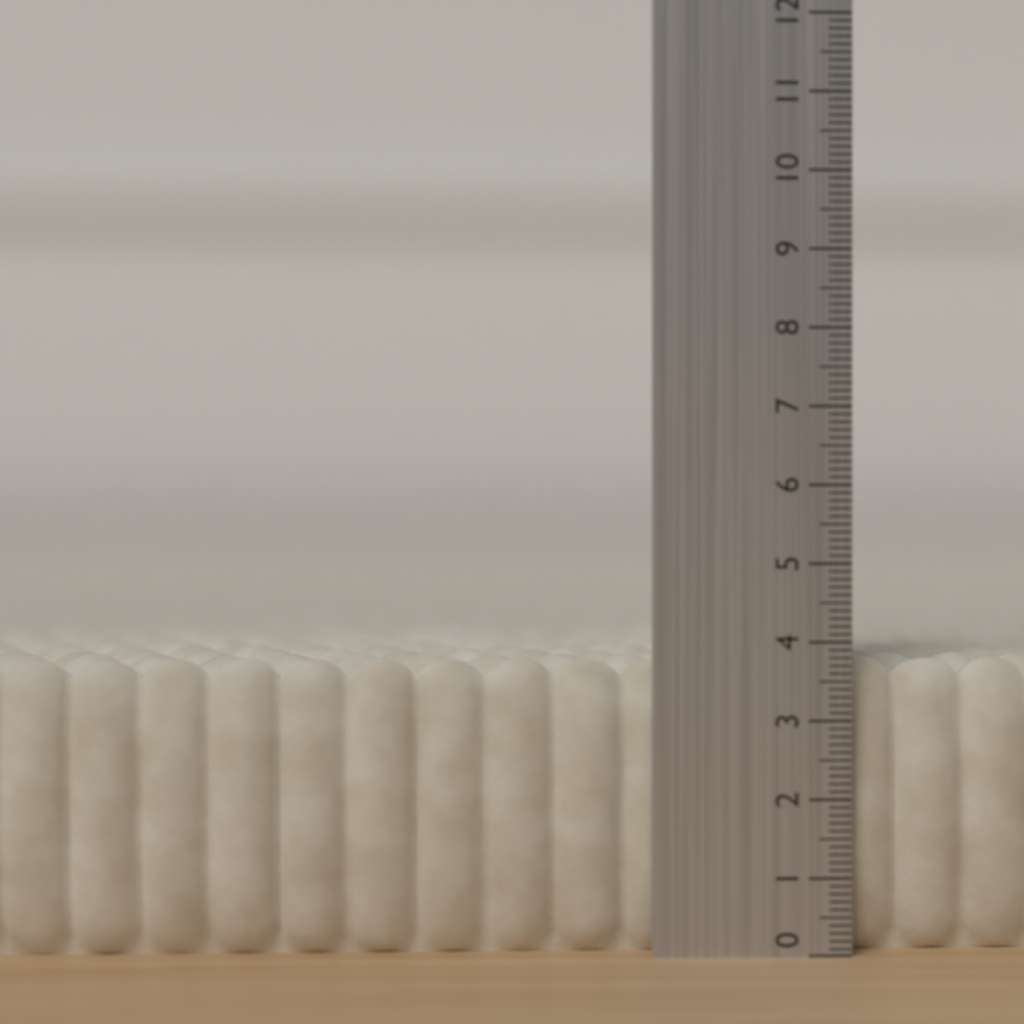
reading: 3.8 (no unit)
